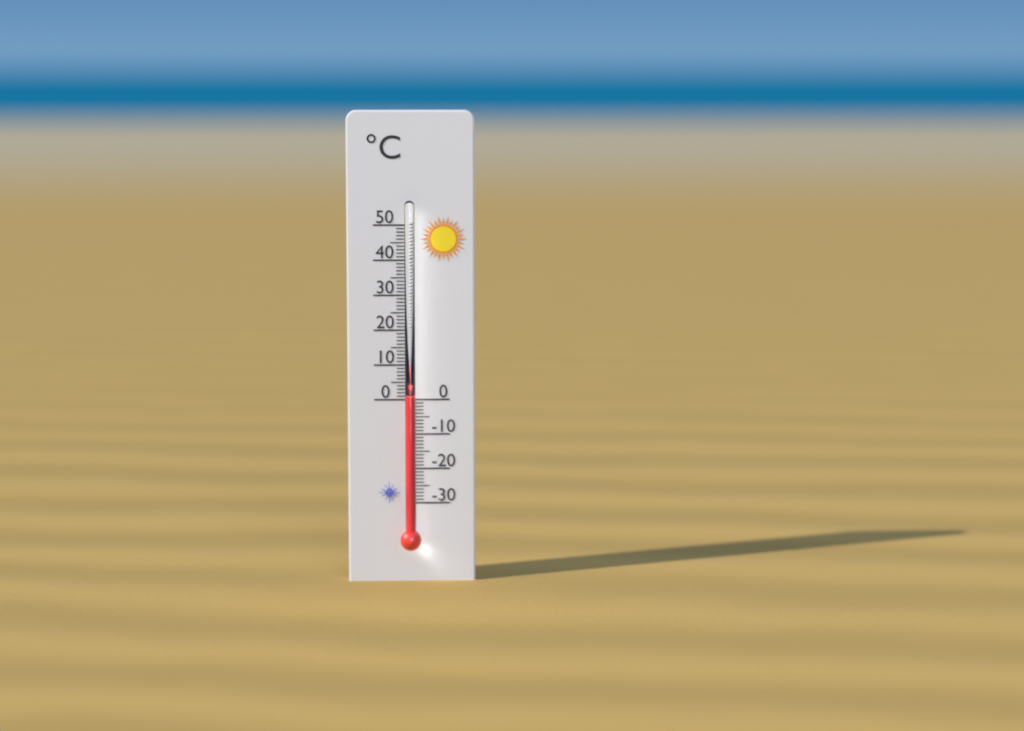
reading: 1 °C
